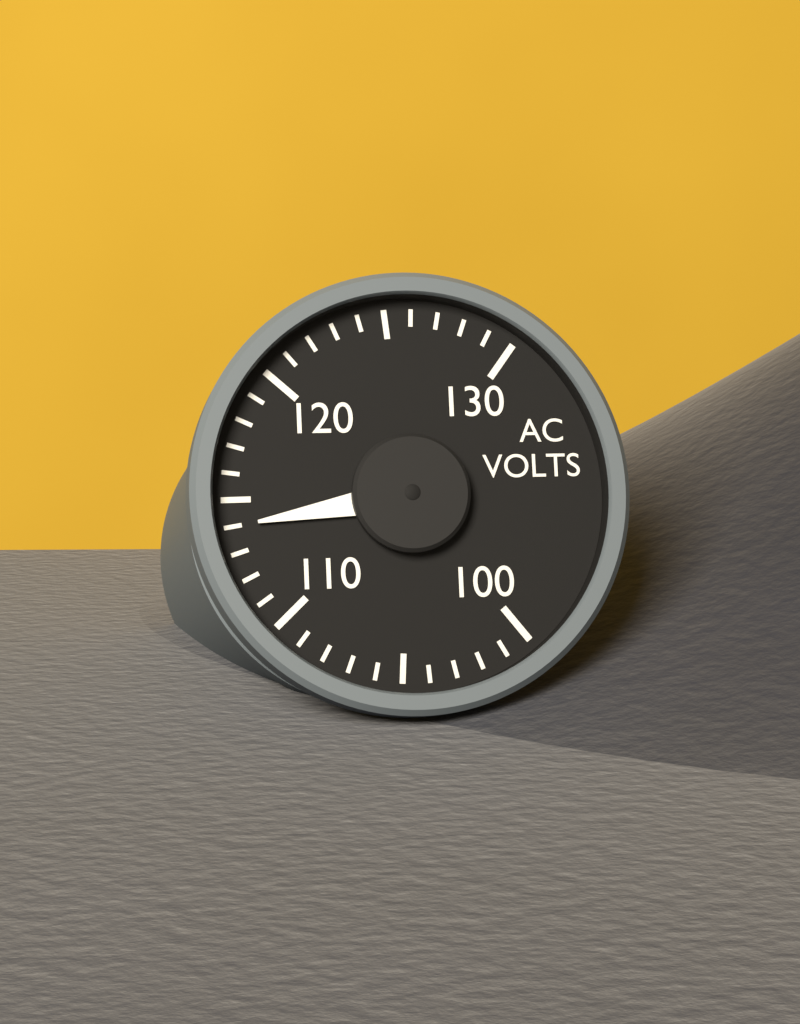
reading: 114 V
